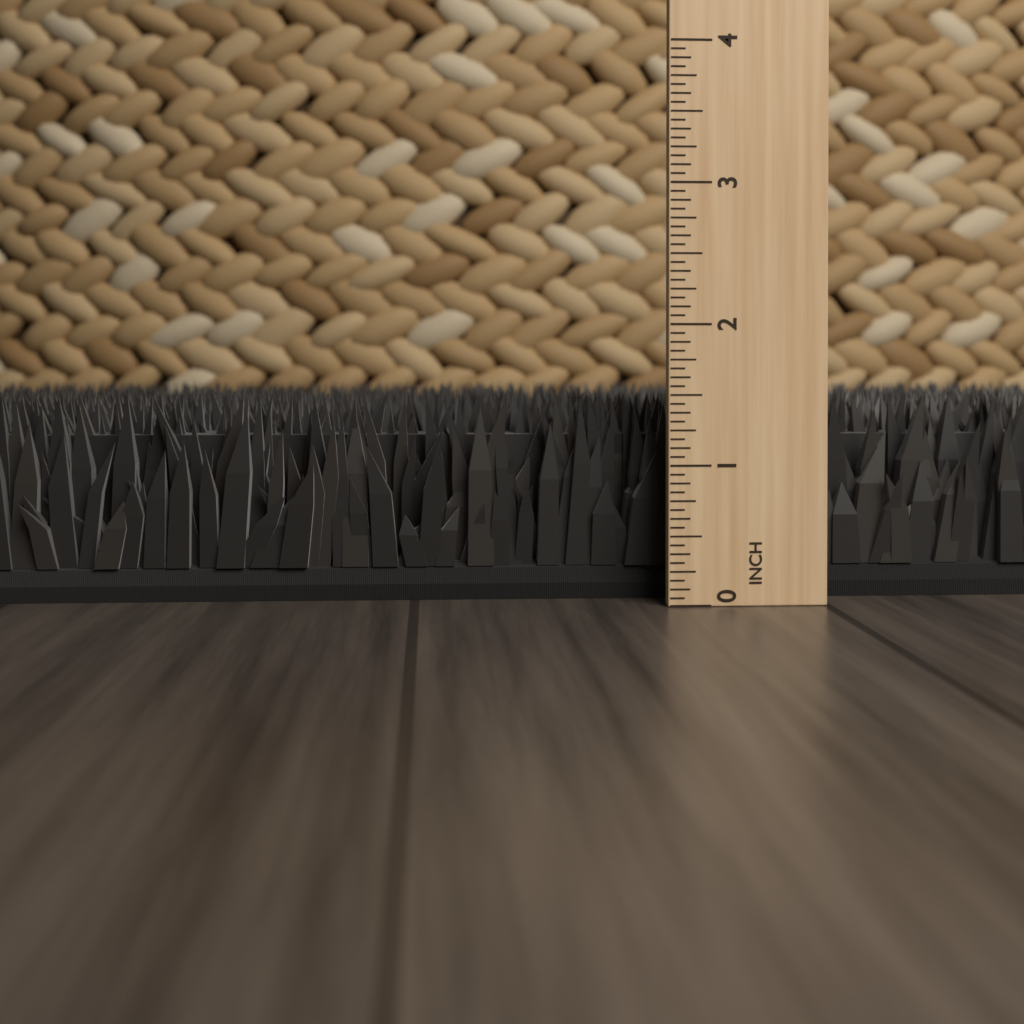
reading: 1.5000 in
